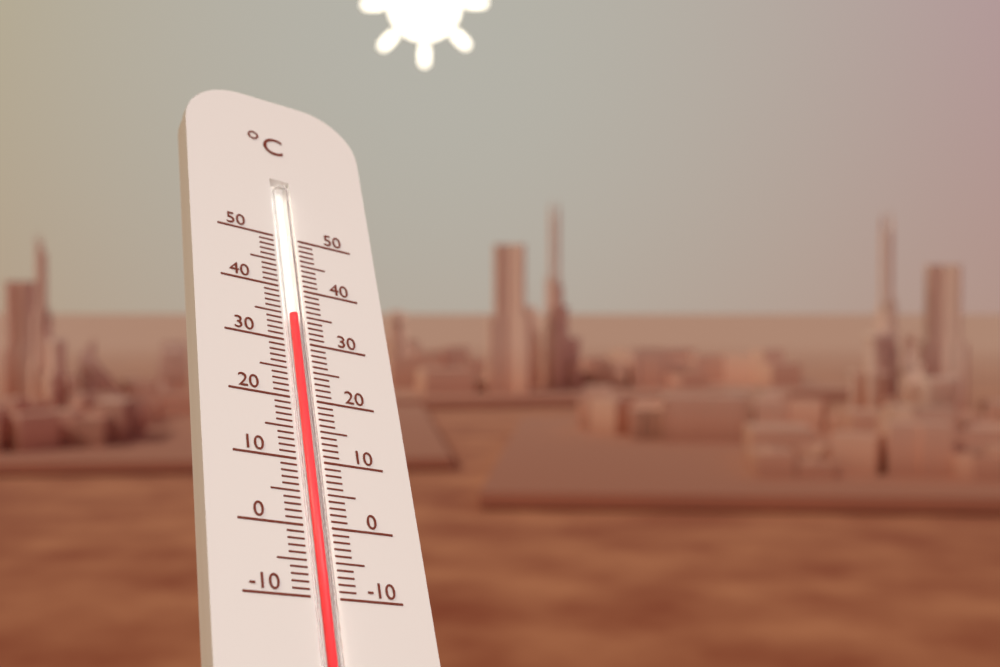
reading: 35 °C
